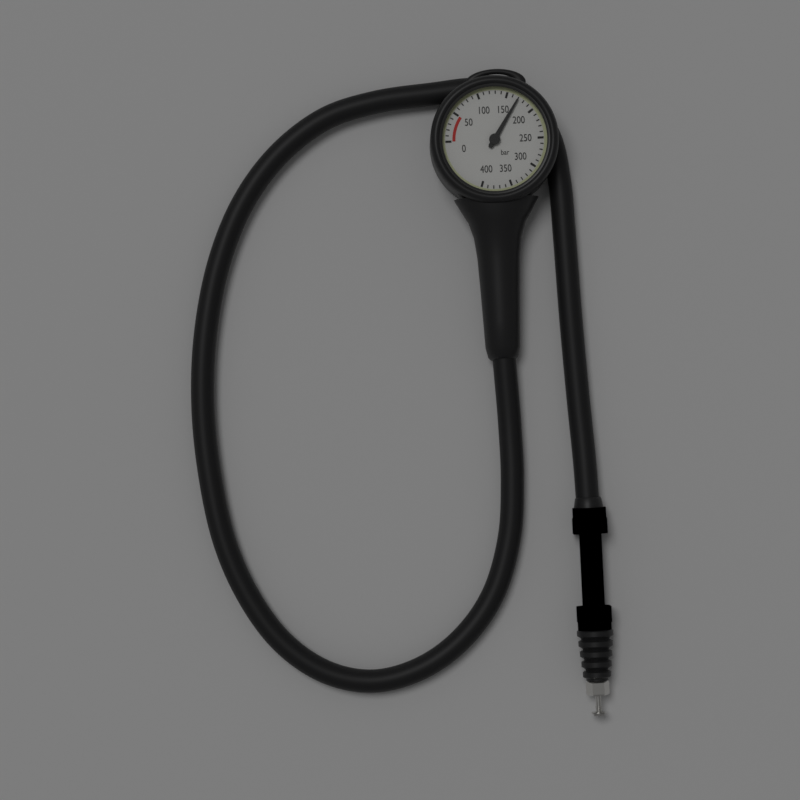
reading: 170 bar
